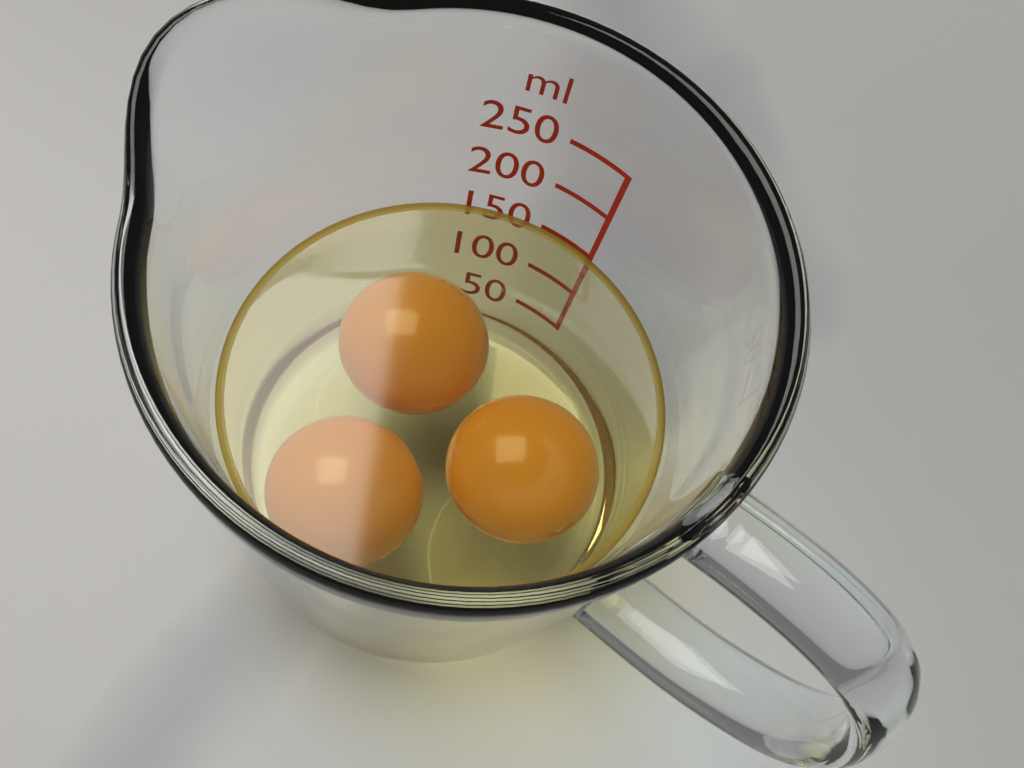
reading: 150 ml
